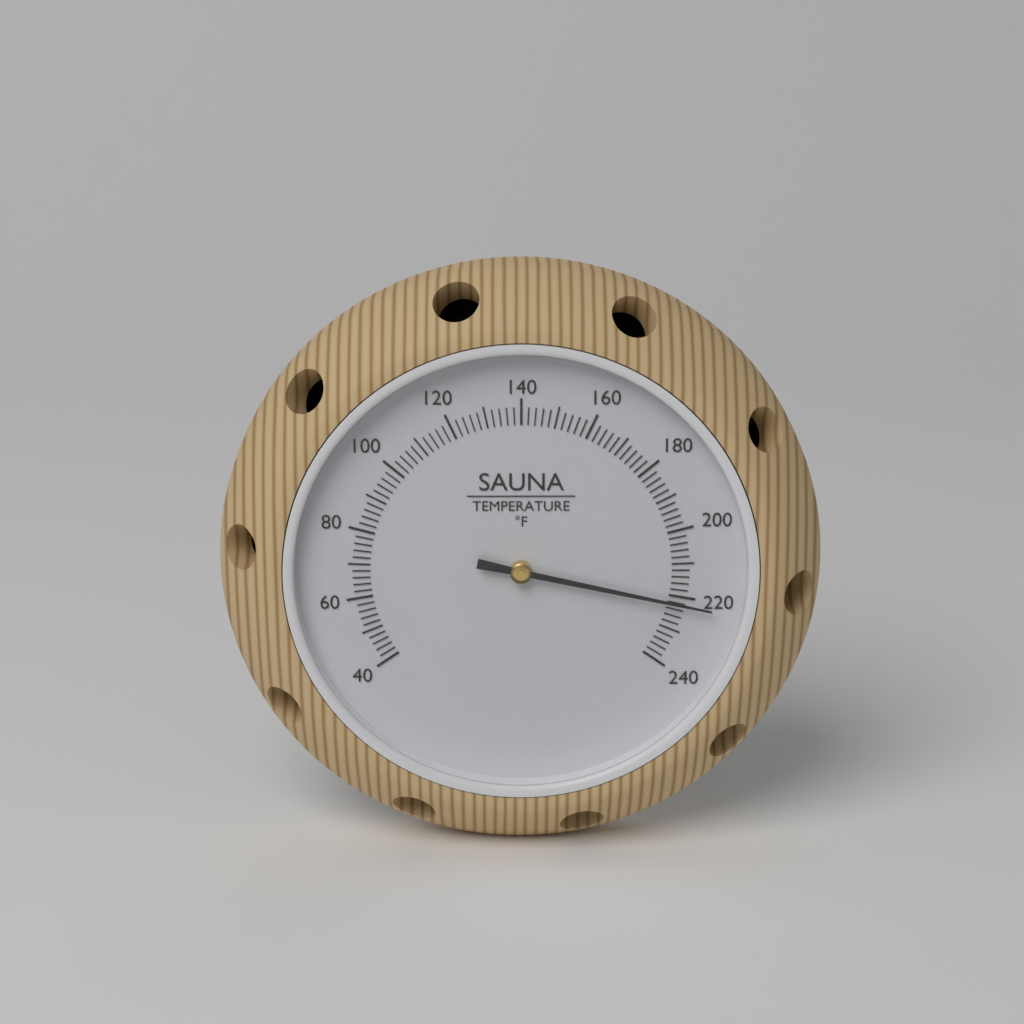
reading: 222 °F
